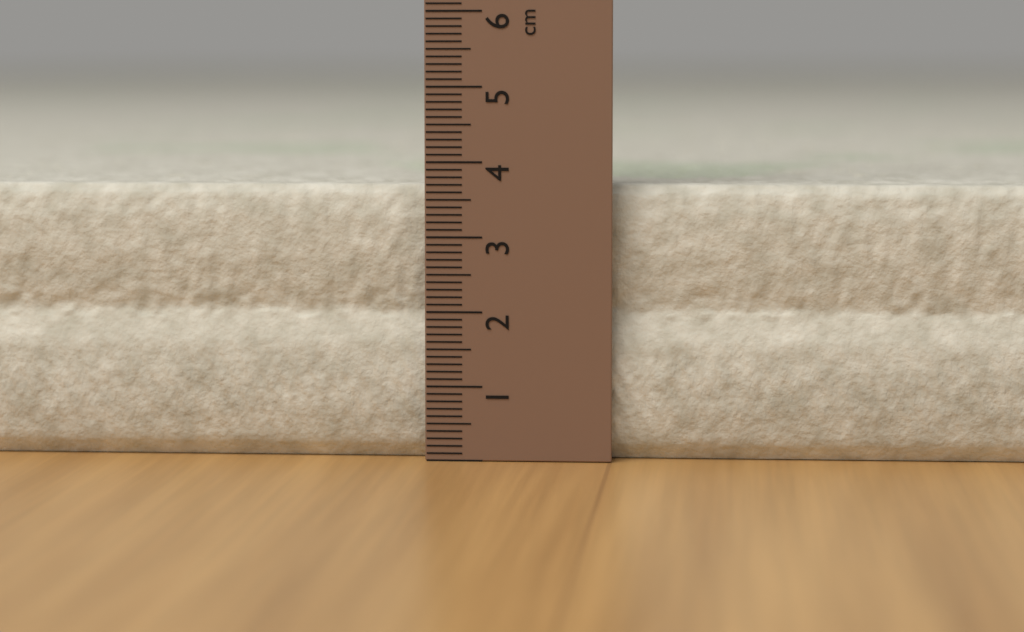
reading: 3.7 cm
